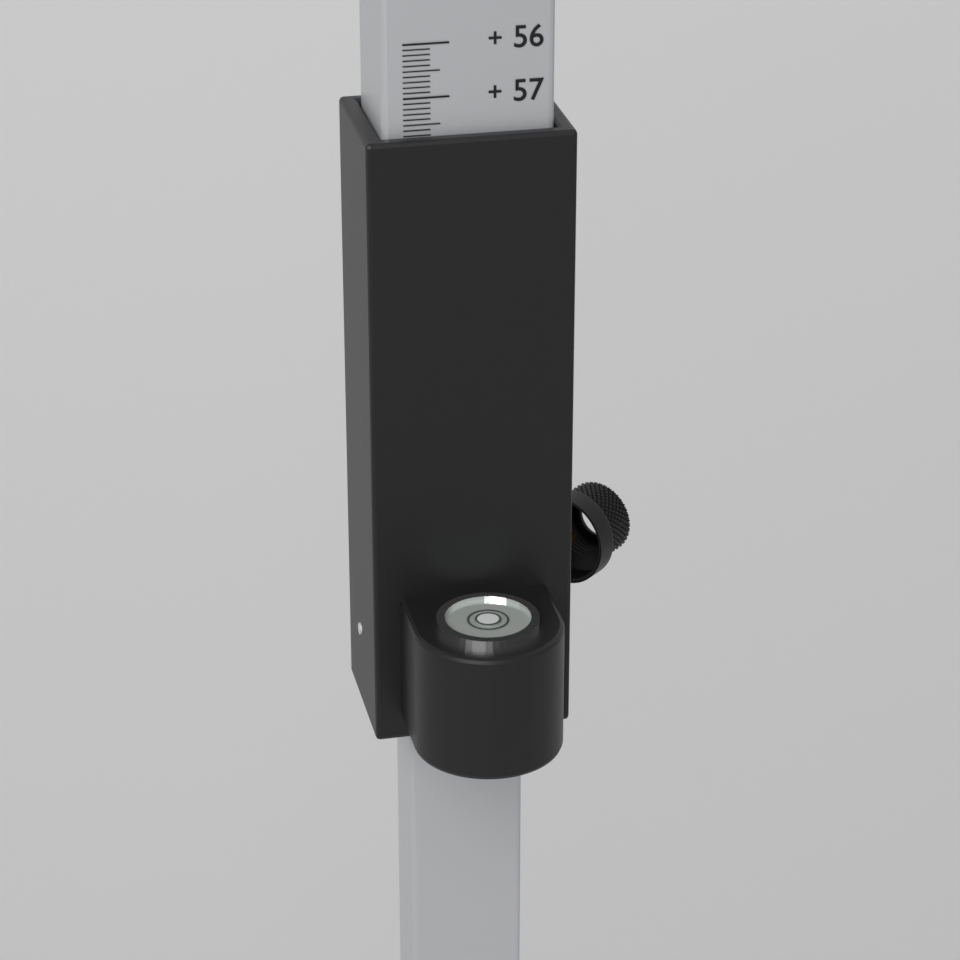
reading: 57.7 (no unit)
